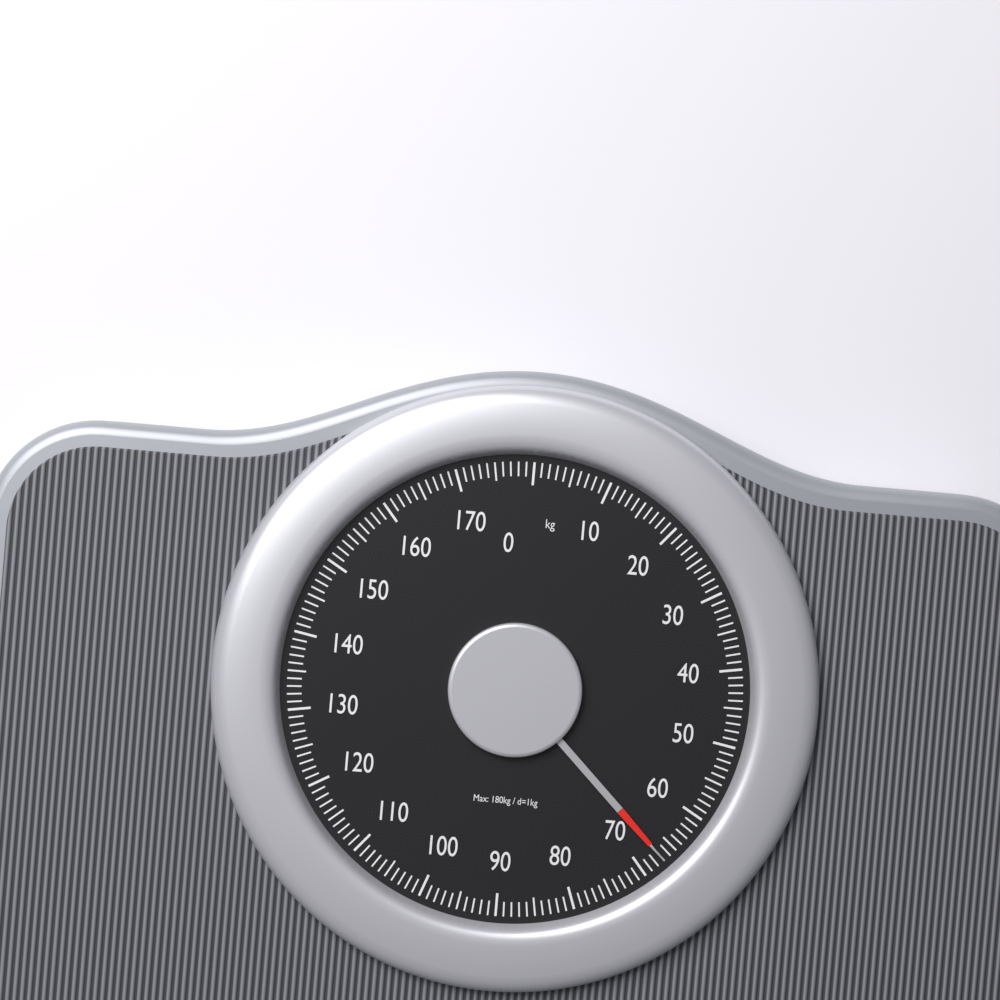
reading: 67 kg
